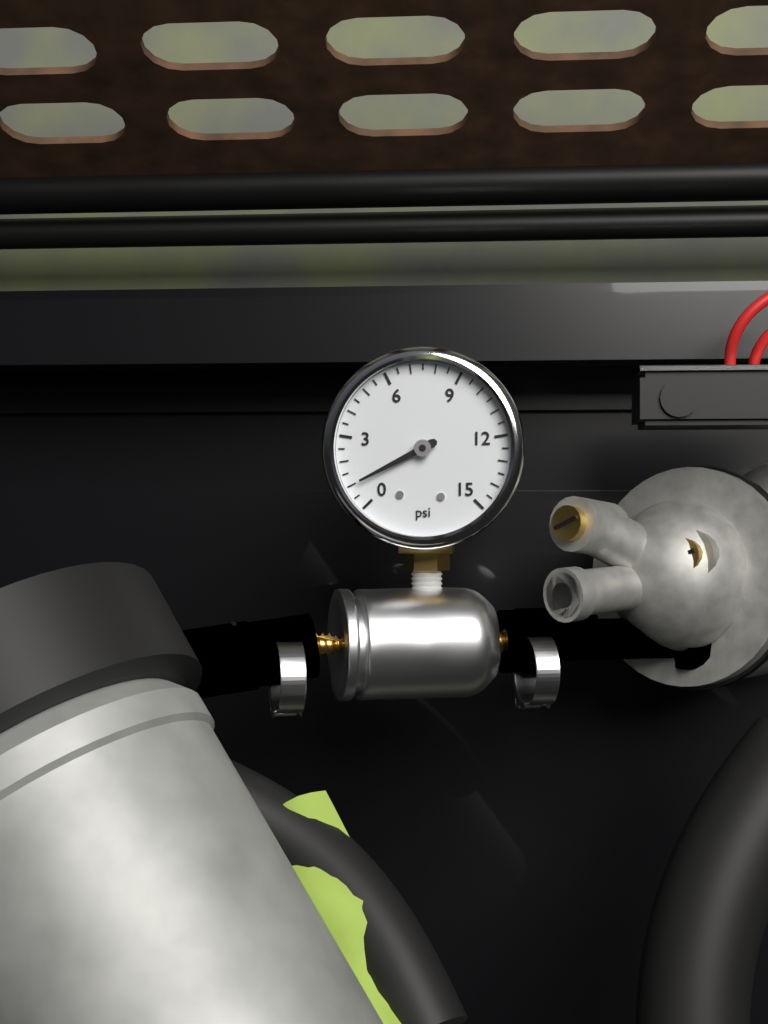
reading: 1.0 psi
